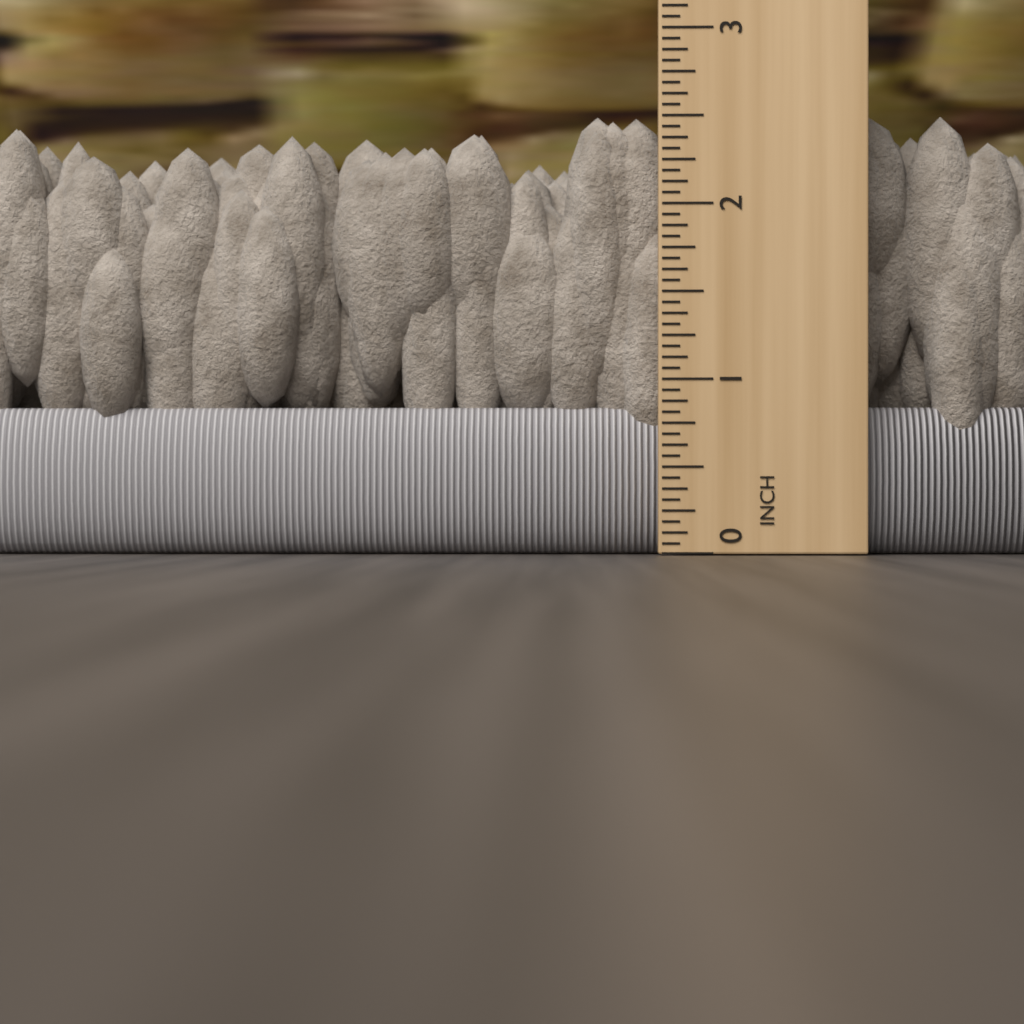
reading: 2.5625 in
